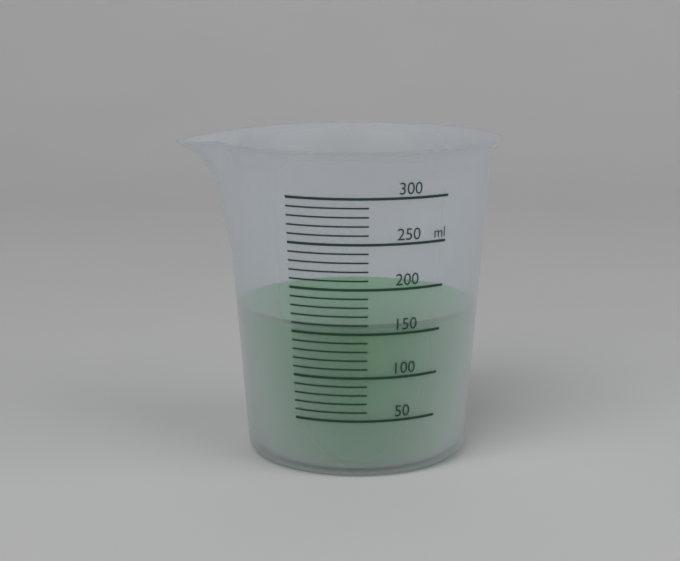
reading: 160 ml
